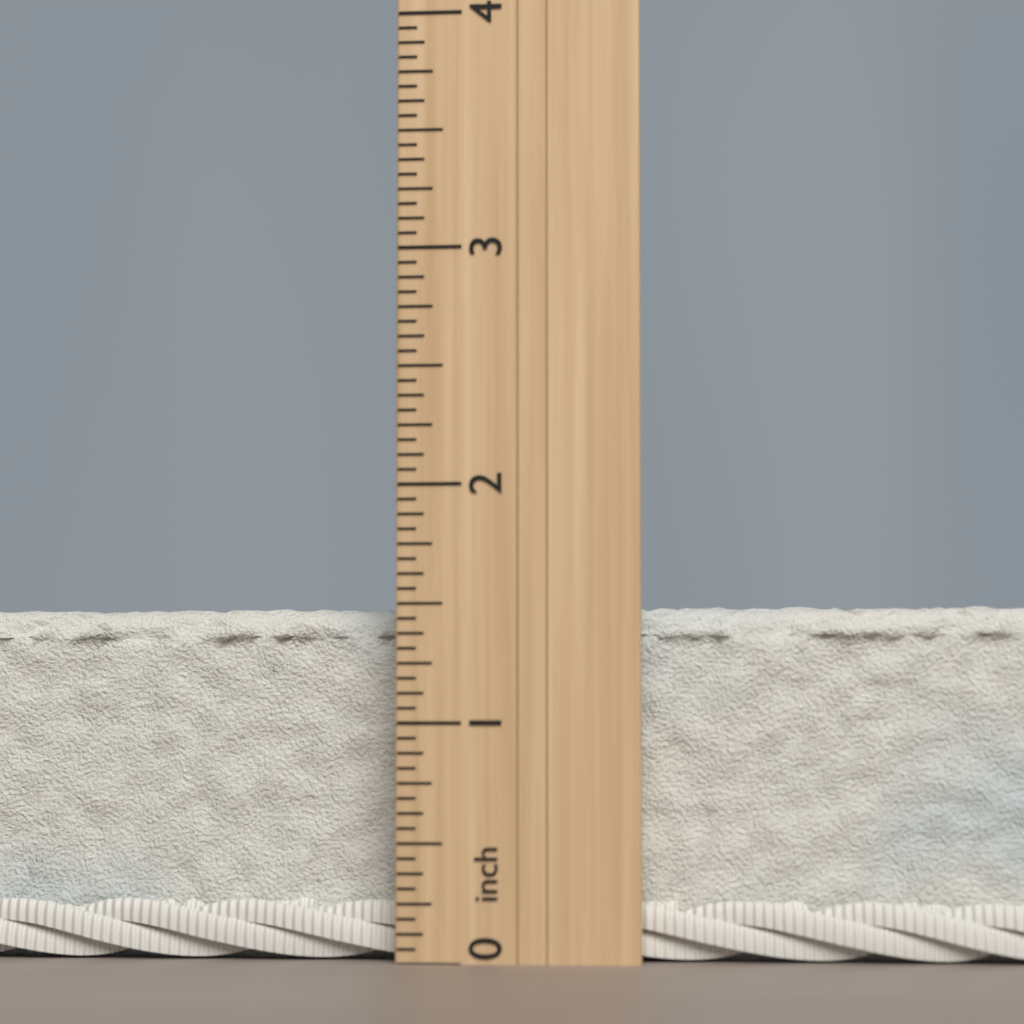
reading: 1.5000 inch
